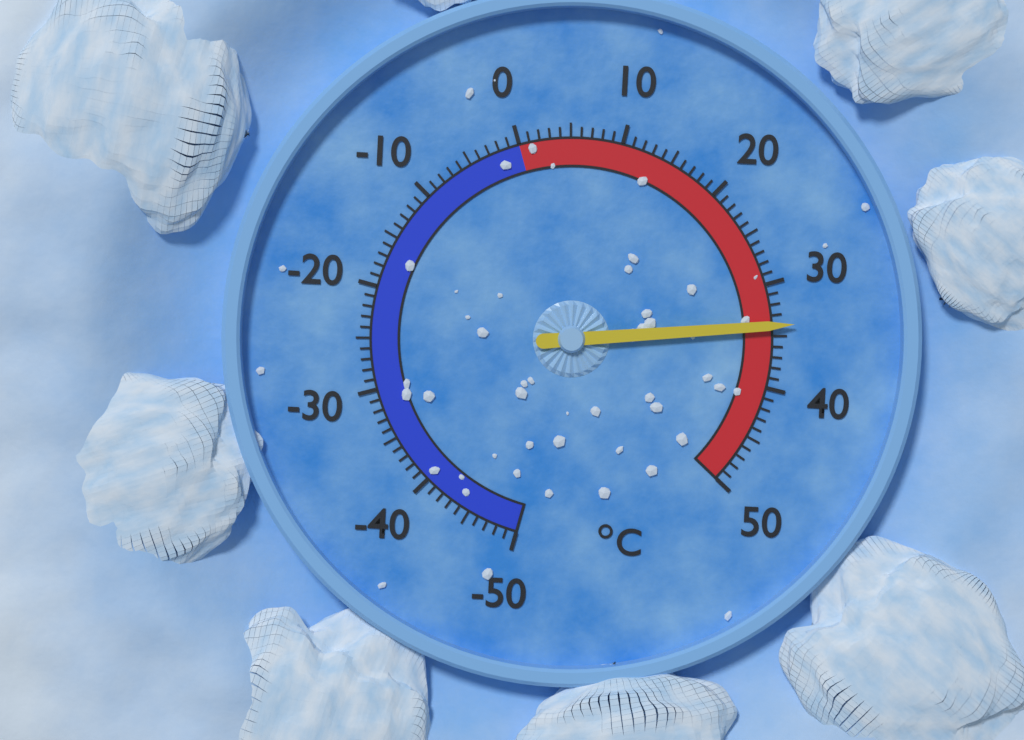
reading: 34 °C
